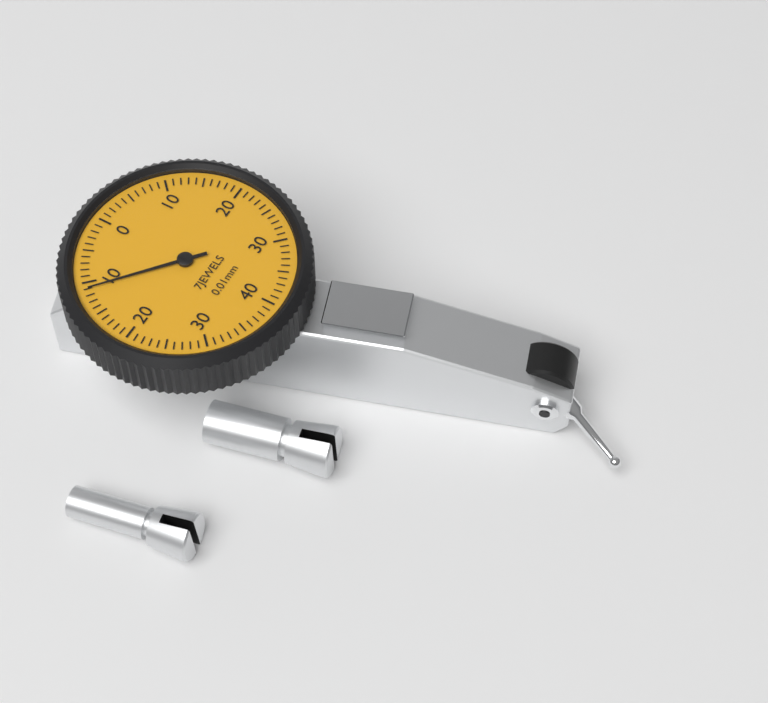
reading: 0.11 mm
